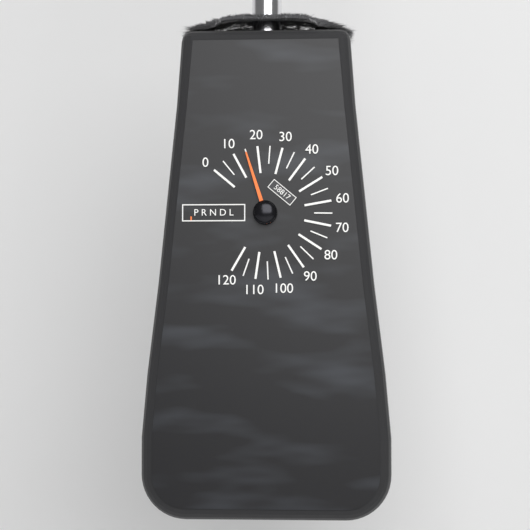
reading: 15 (no unit)
